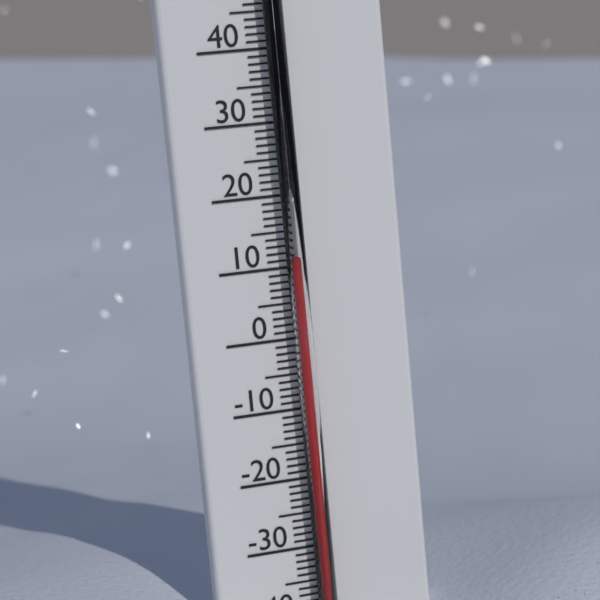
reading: 11 °C
